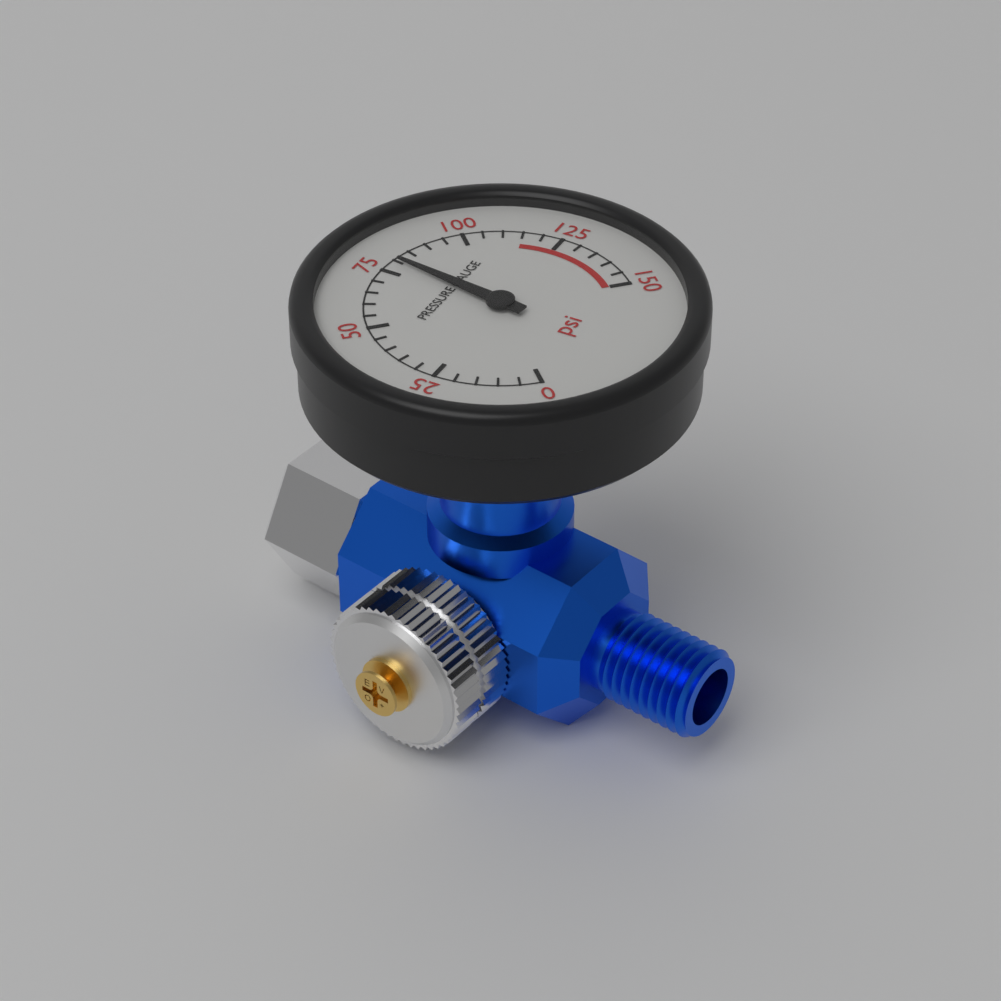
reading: 80 psi
